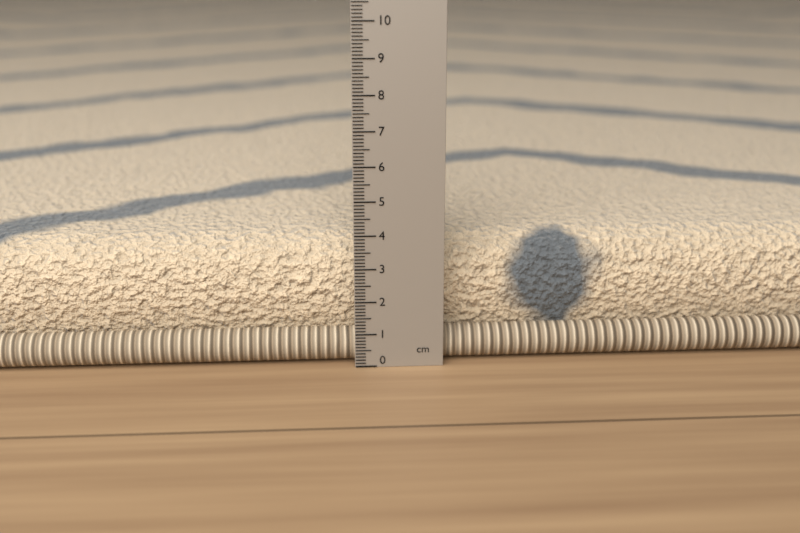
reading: 3.6 cm
